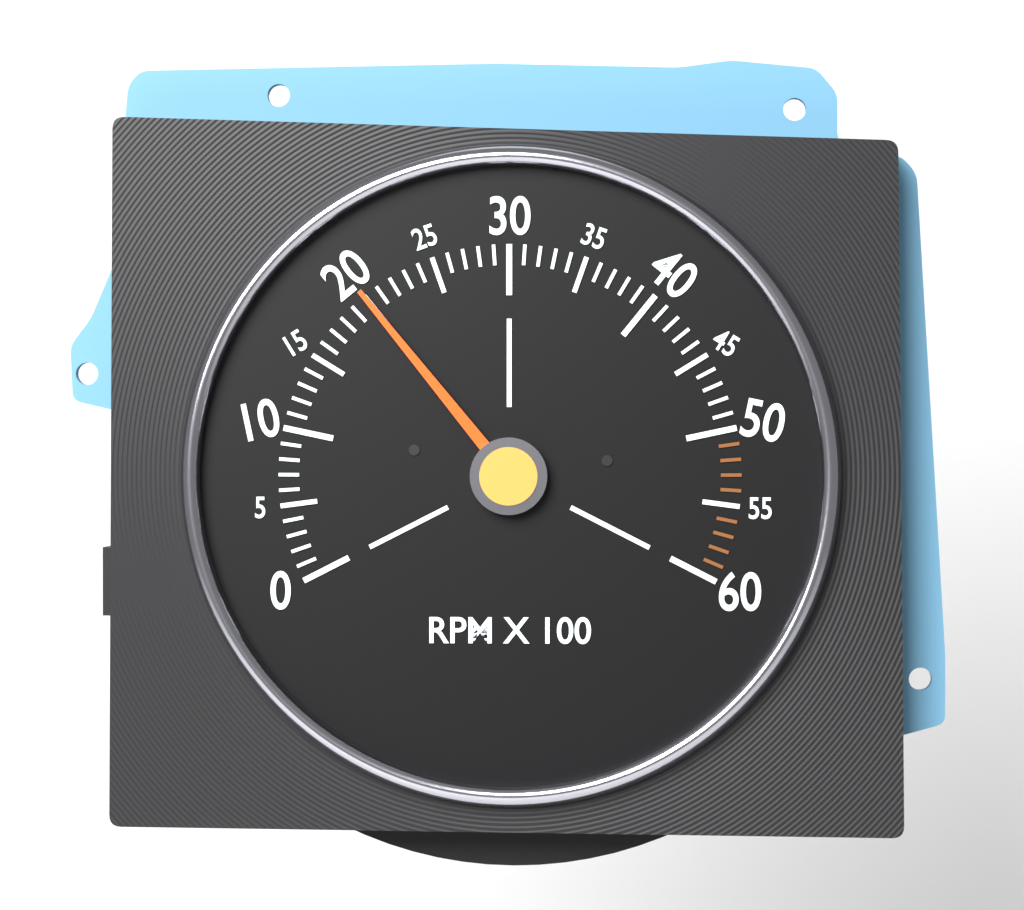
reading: 2000 RPM
